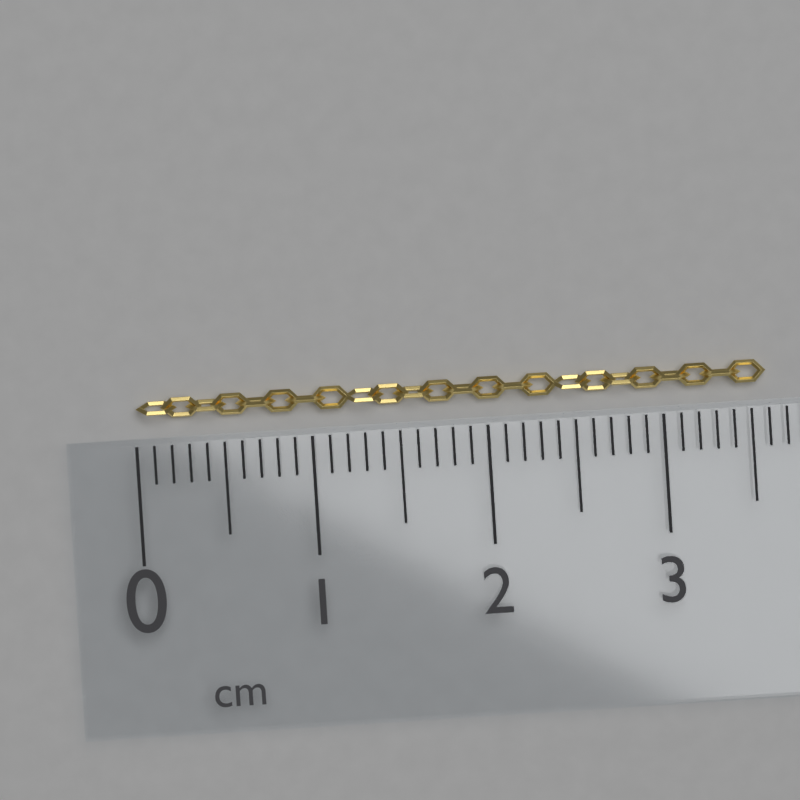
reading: 3.6 cm
